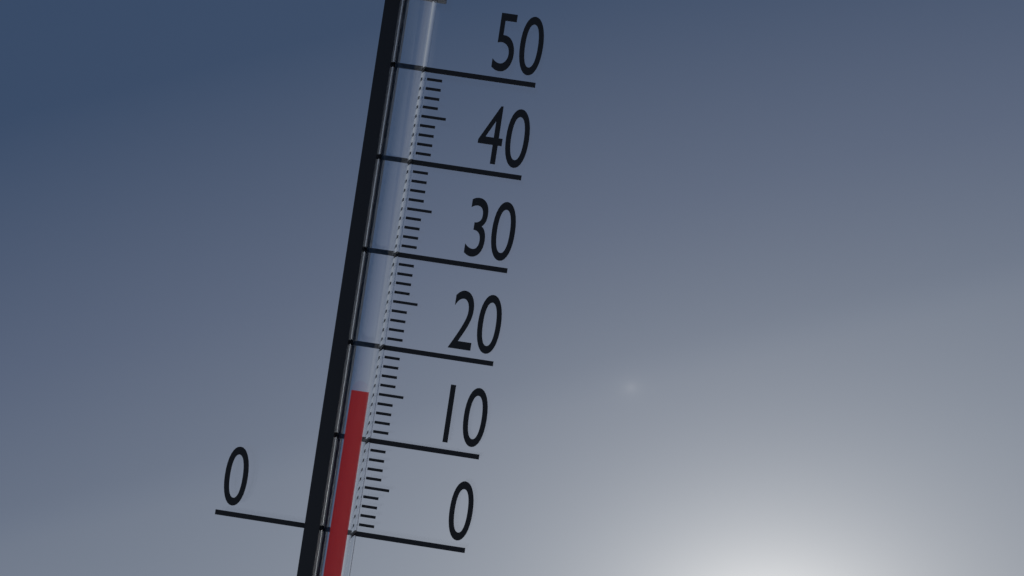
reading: 15 (no unit)
